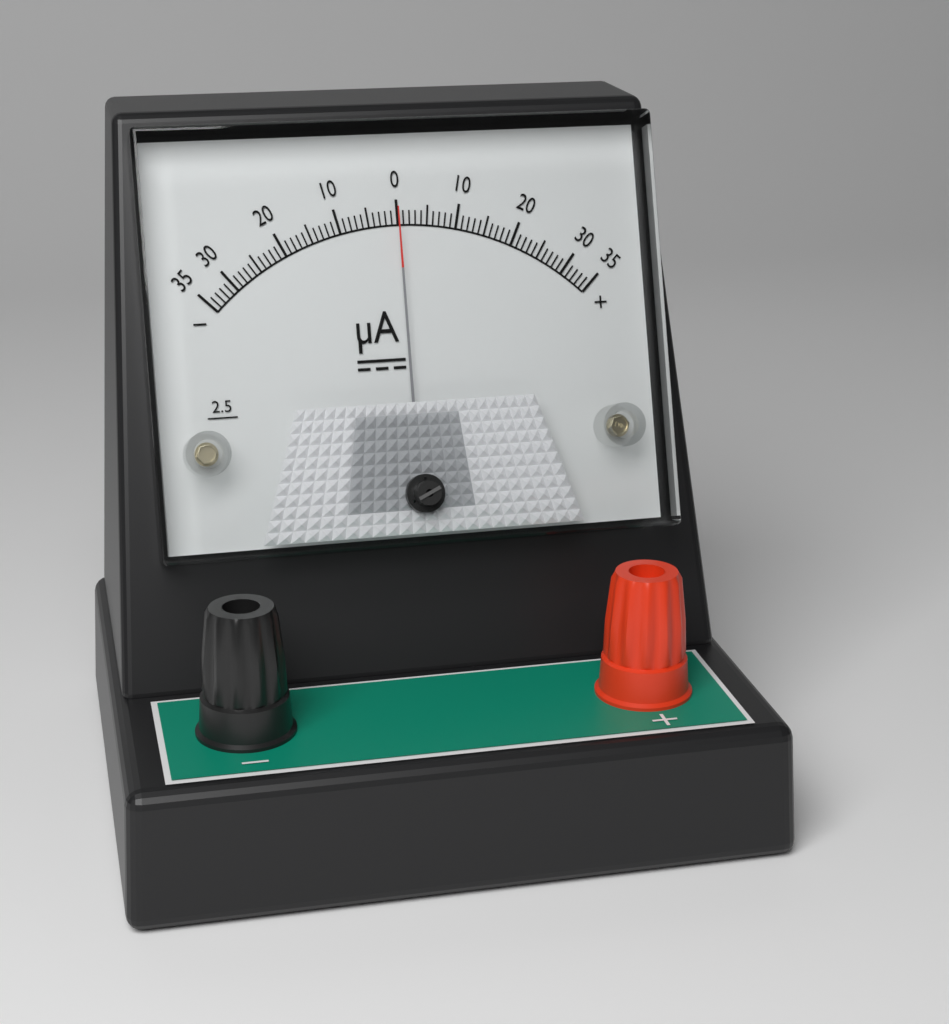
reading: 0 µA
